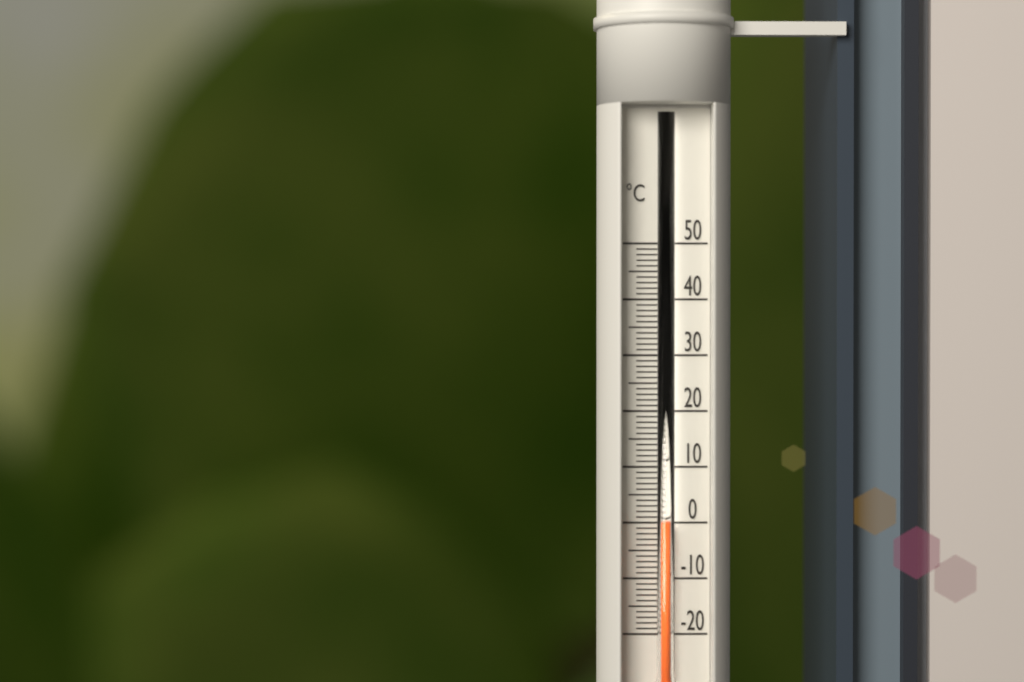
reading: 0 °C
